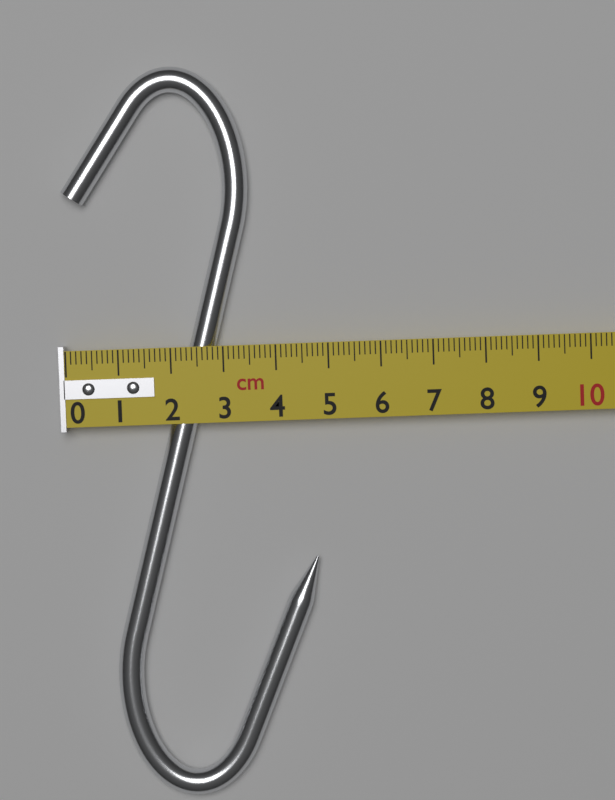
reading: 4.7 cm
